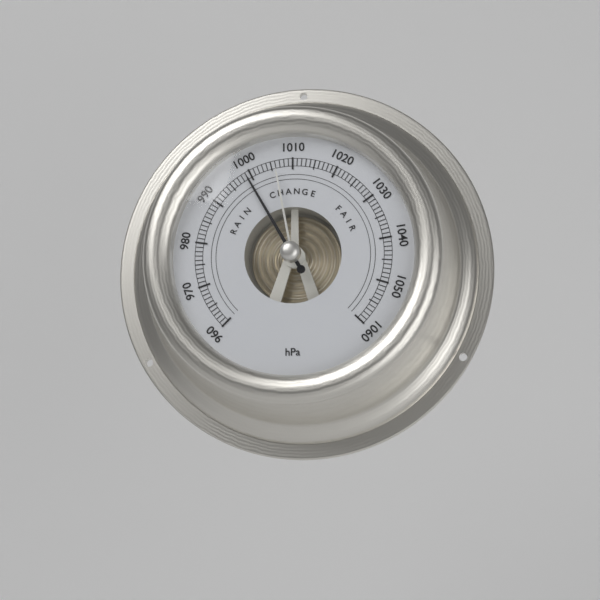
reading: 999 hPa
